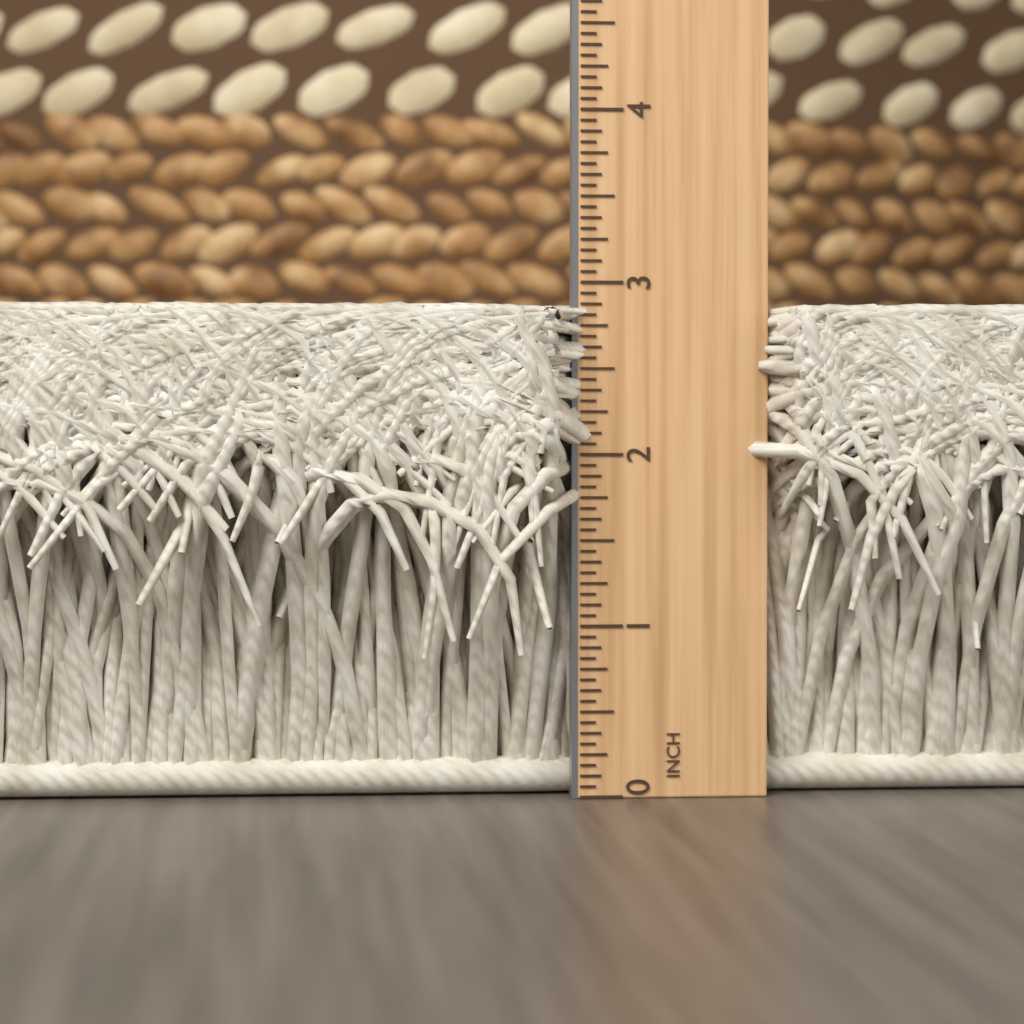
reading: 2.8750 in
